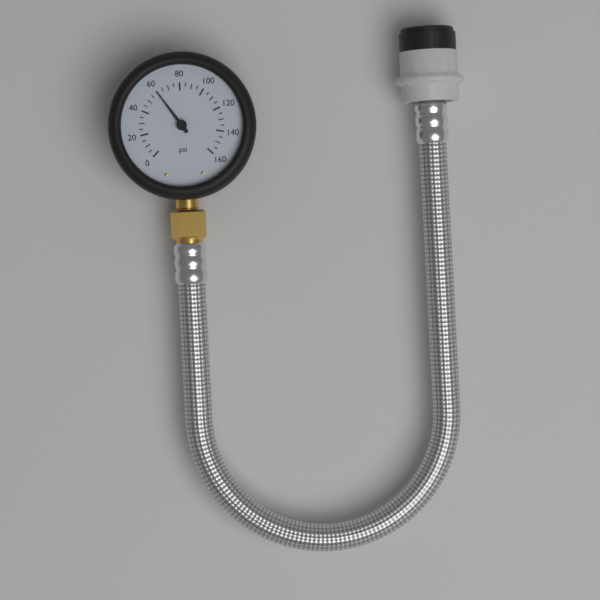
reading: 60 psi
